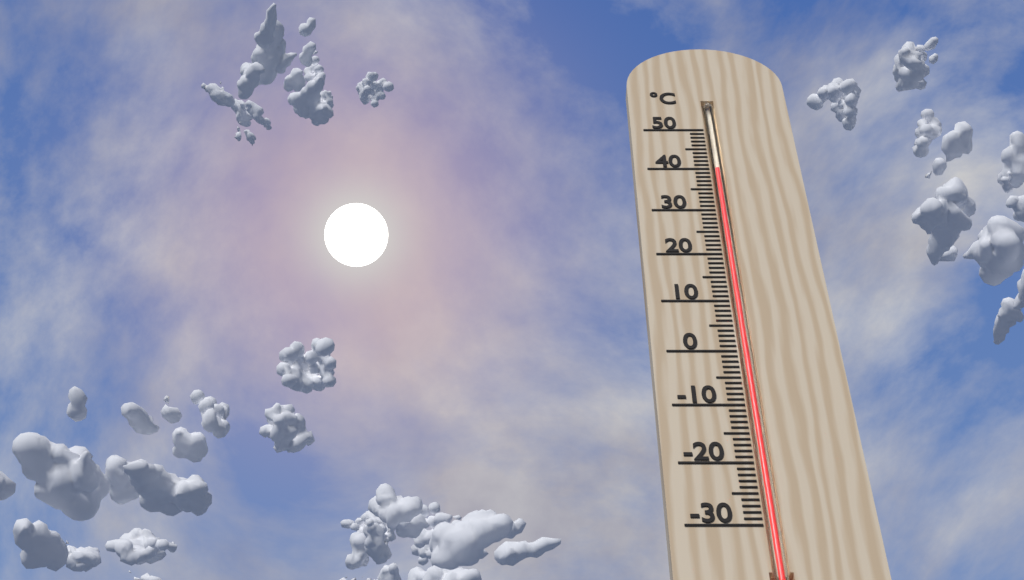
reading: 40 °C
